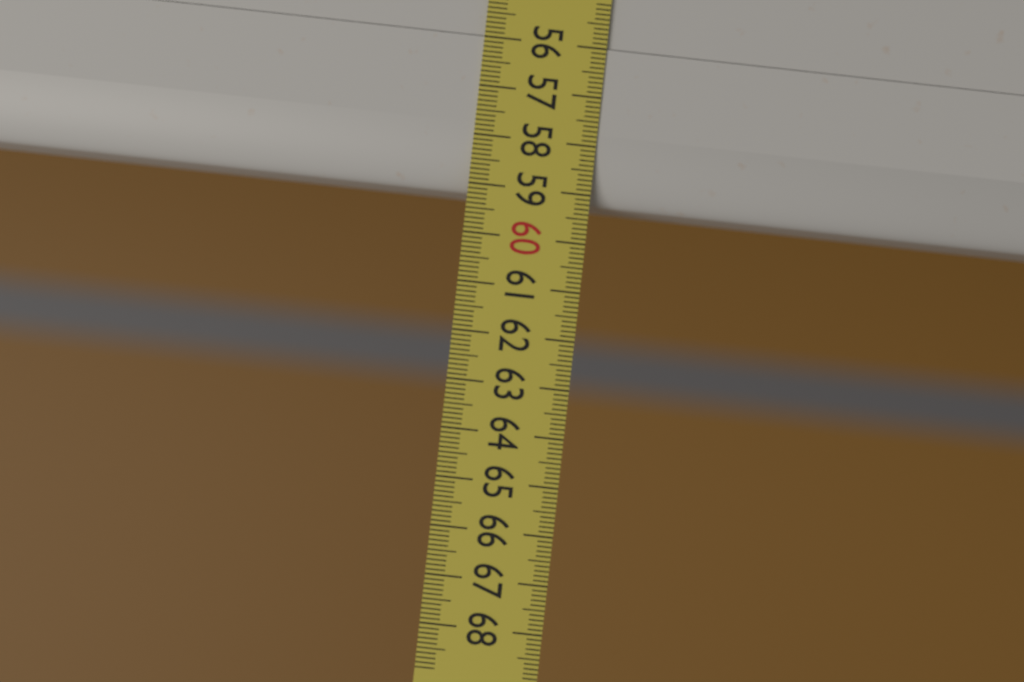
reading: 59.2 (no unit)
